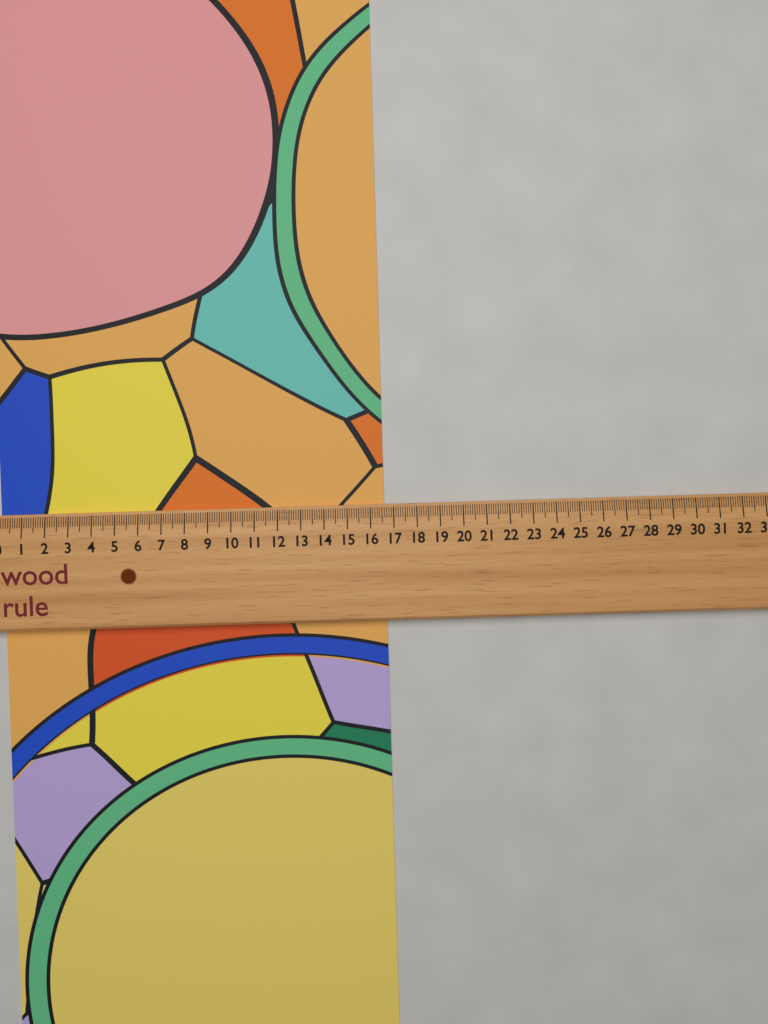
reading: 16.6 (no unit)
